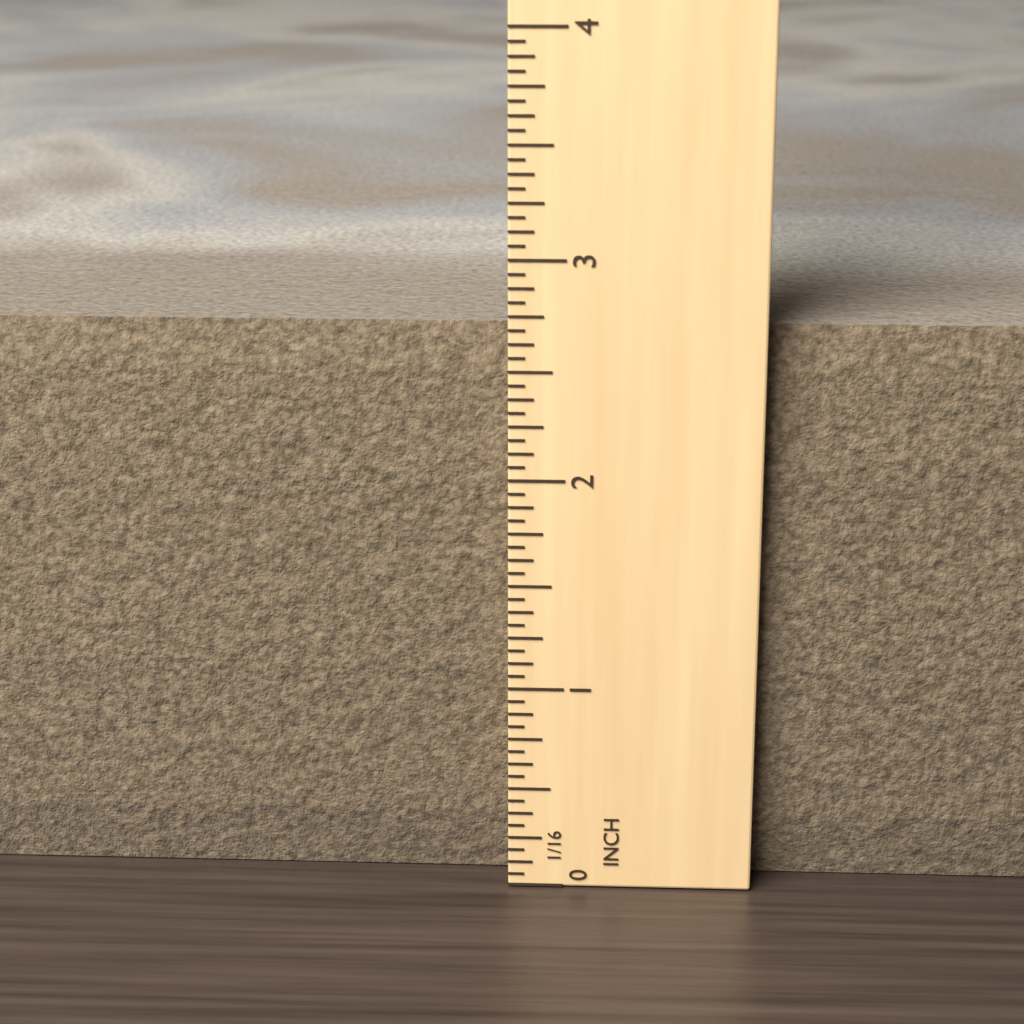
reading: 2.6875 in
